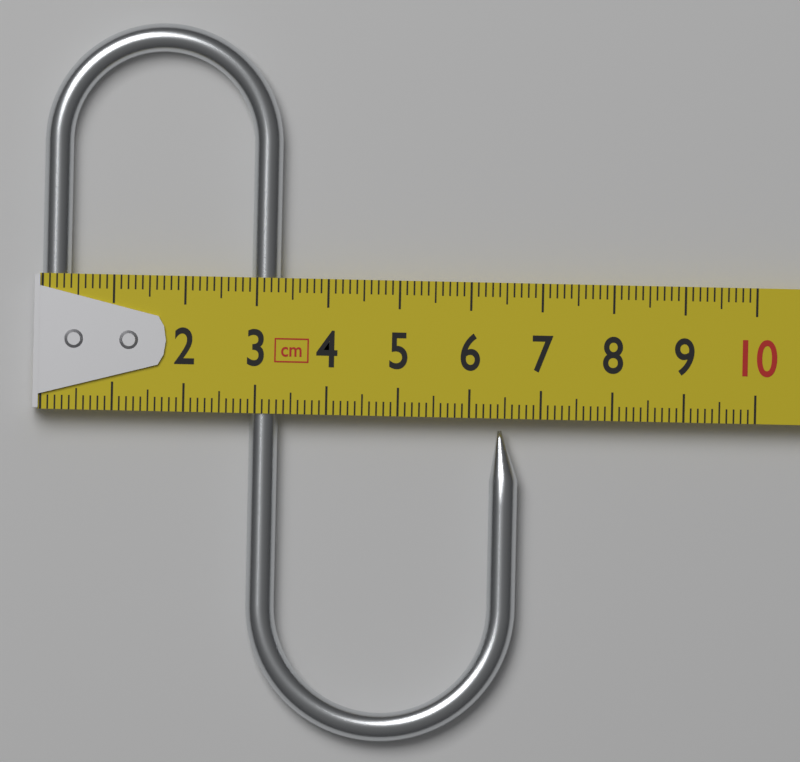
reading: 6.7 cm
